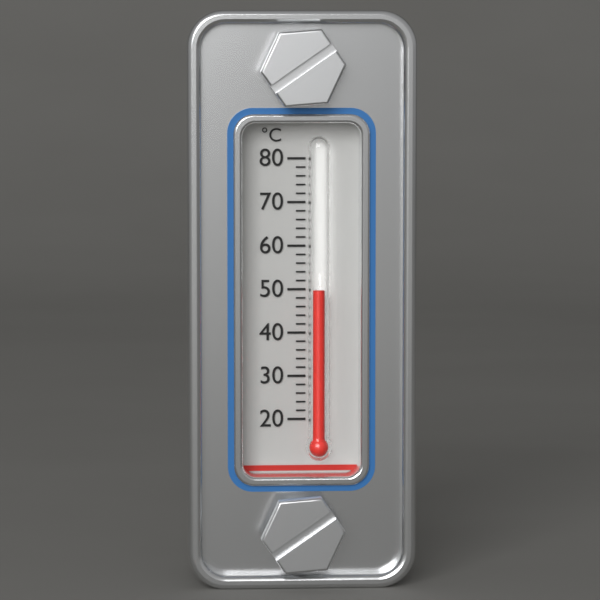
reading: 50 °C
